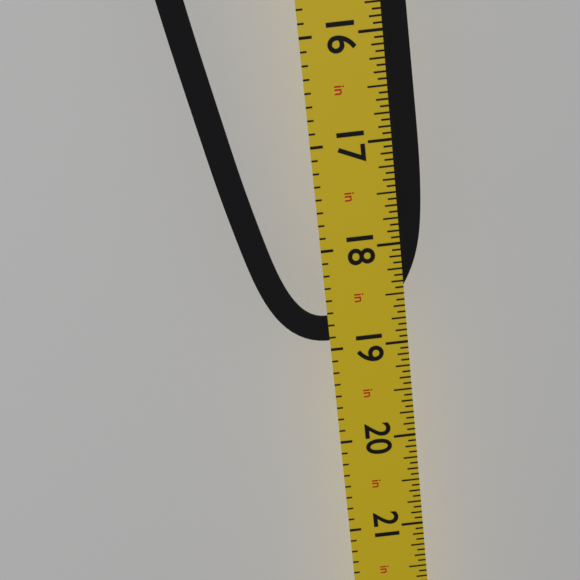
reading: 18.9375 in
